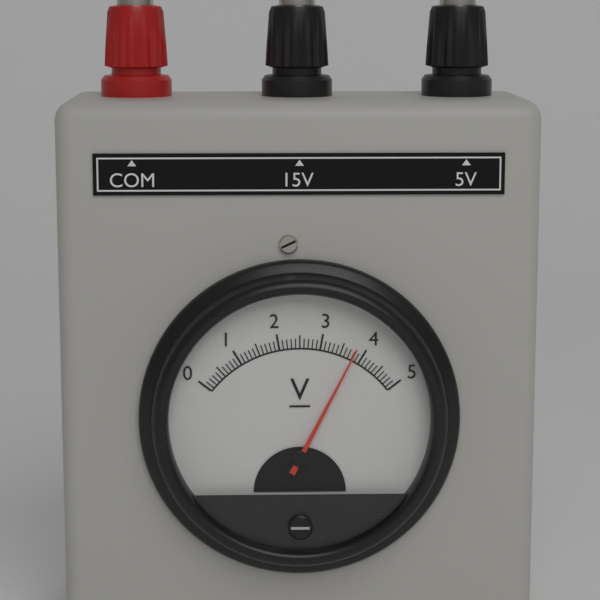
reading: 3.8 V
